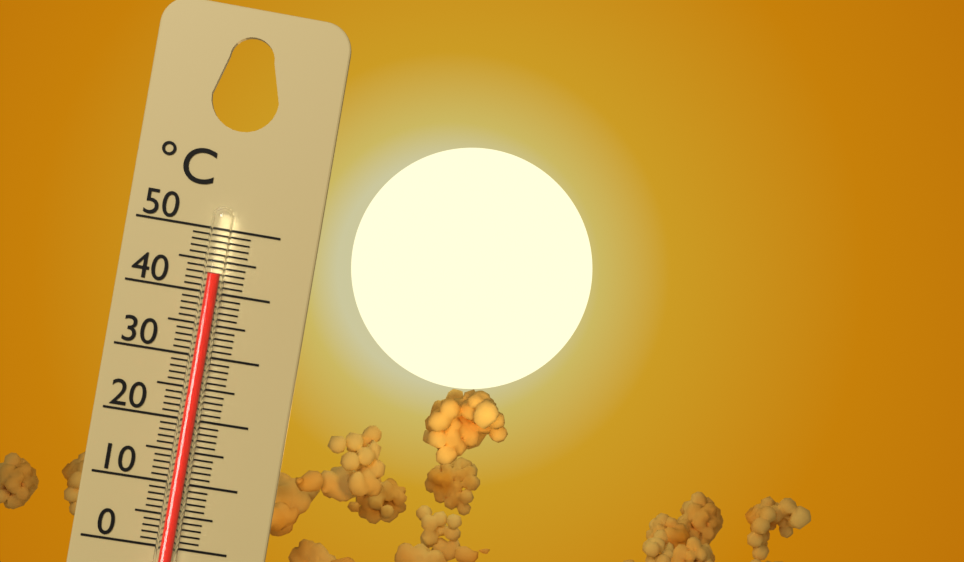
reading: 43 °C
